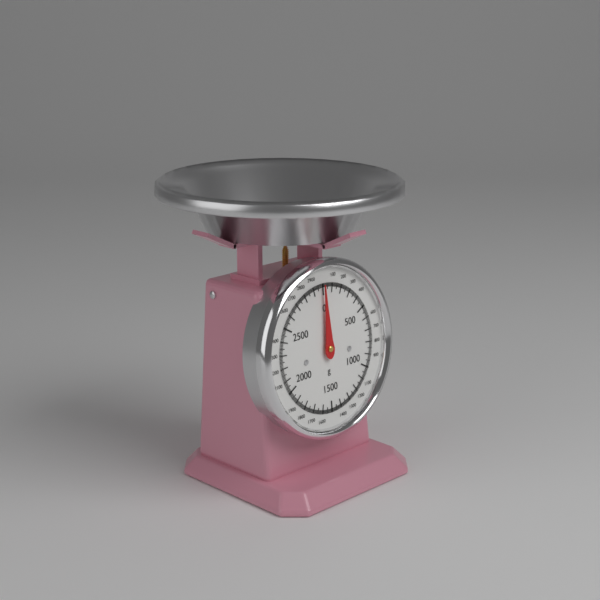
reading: 0 g
